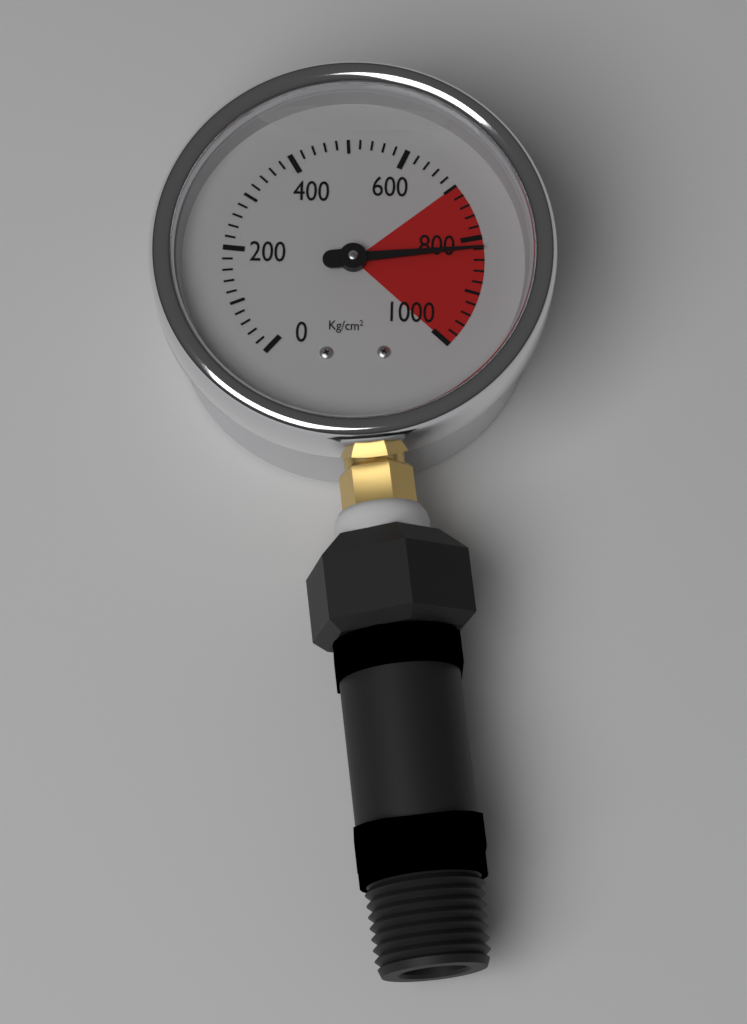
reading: 820 kg/cm²
